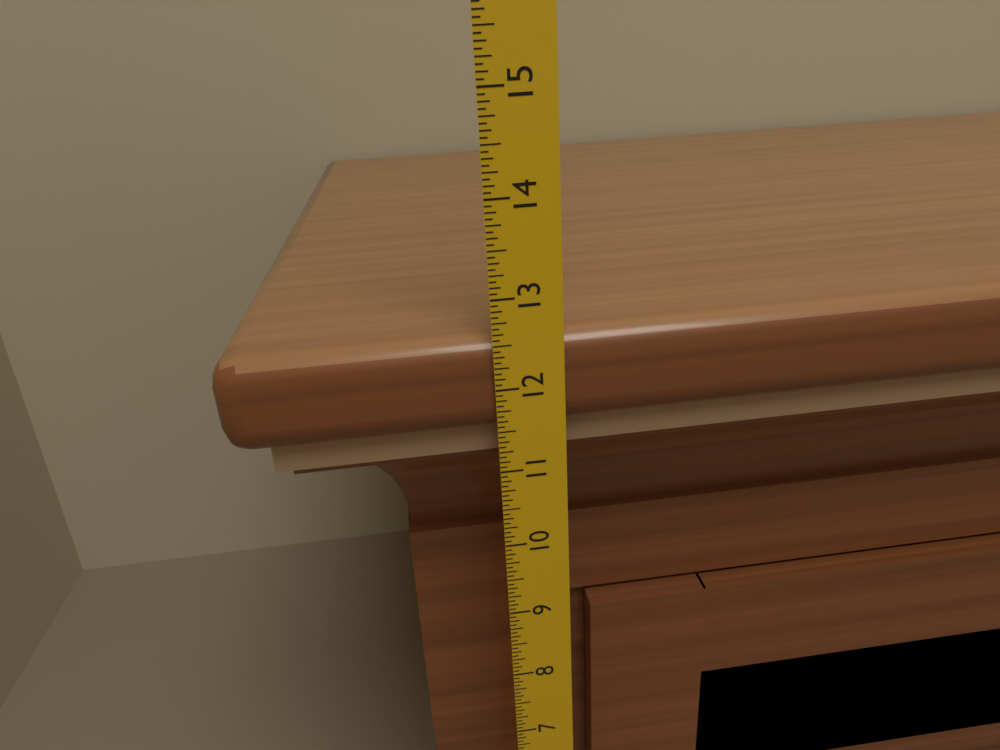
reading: 12.5625 in
